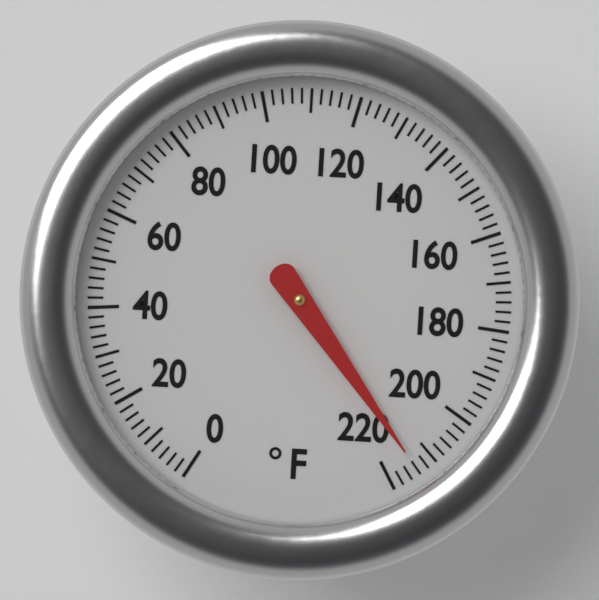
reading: 214 °F
